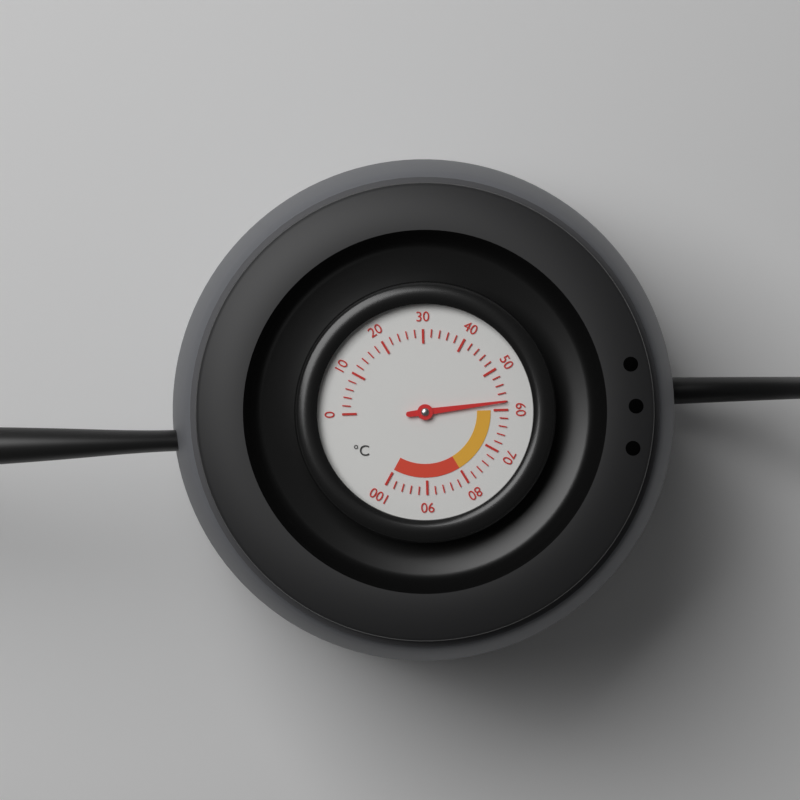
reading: 58 °C
